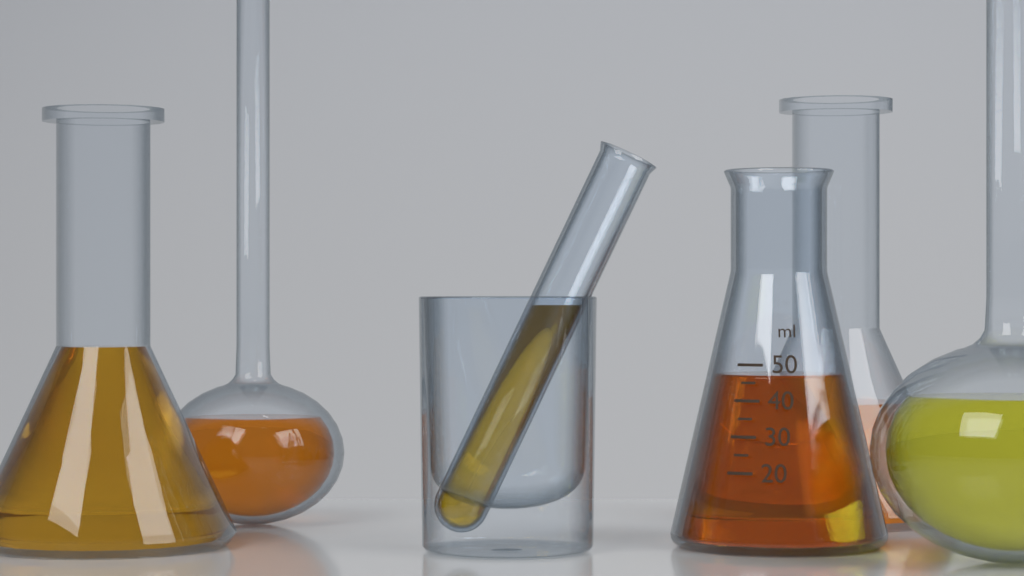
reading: 47 ml
